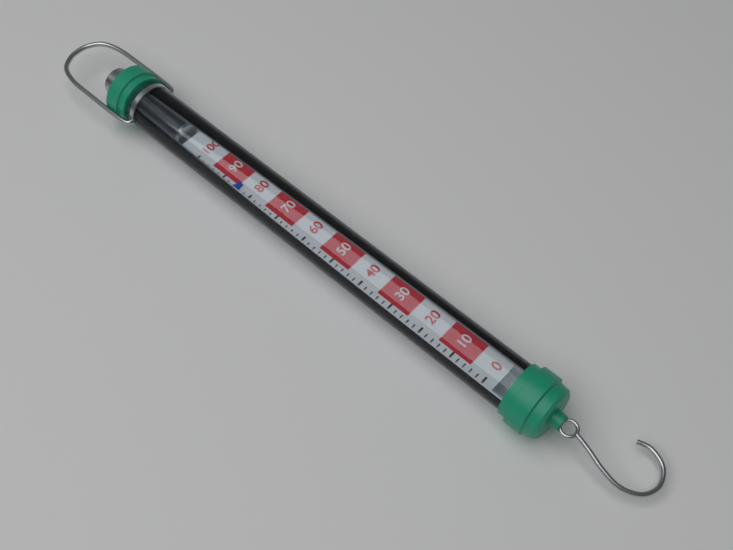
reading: 84 (no unit)
